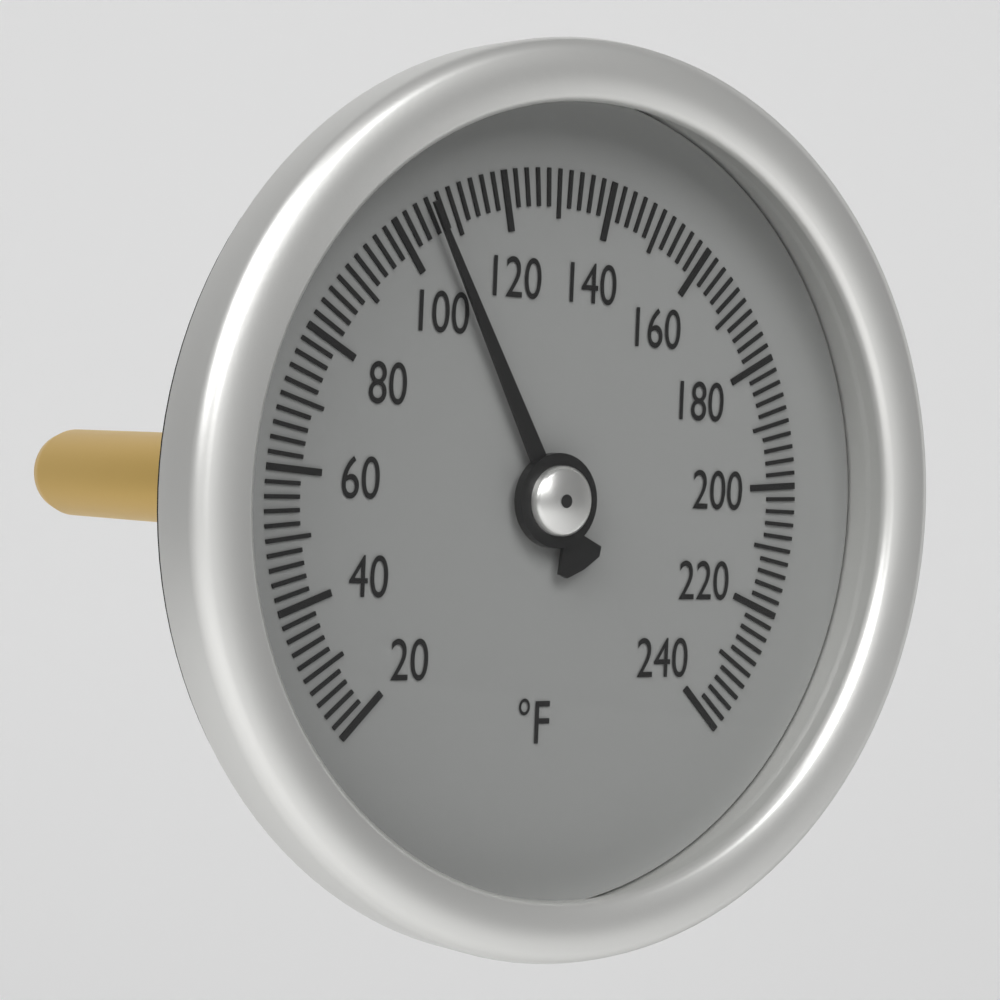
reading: 106 °F
